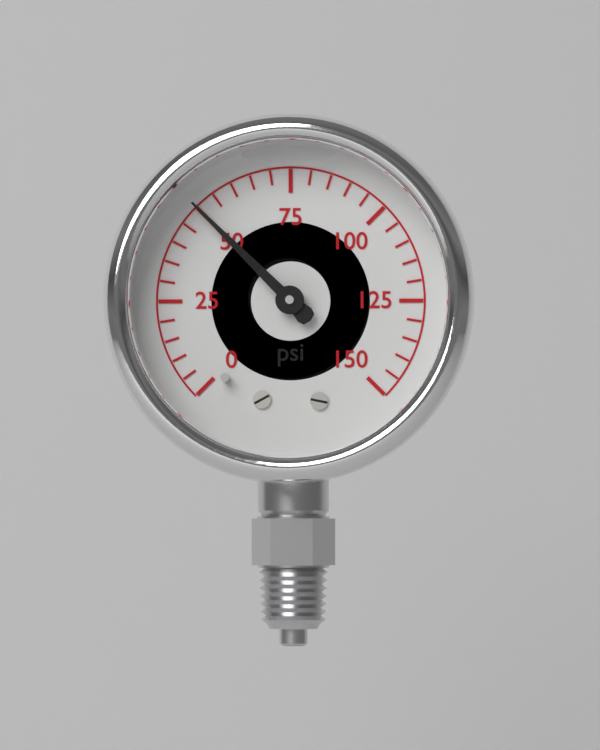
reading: 50 psi
